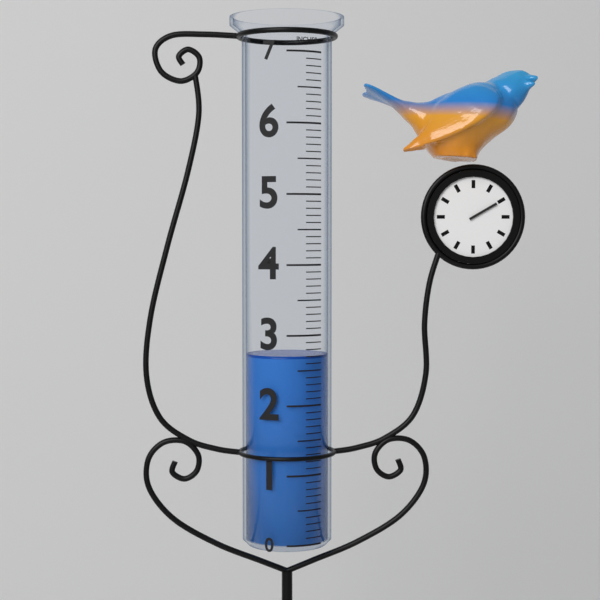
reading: 2.7 in
